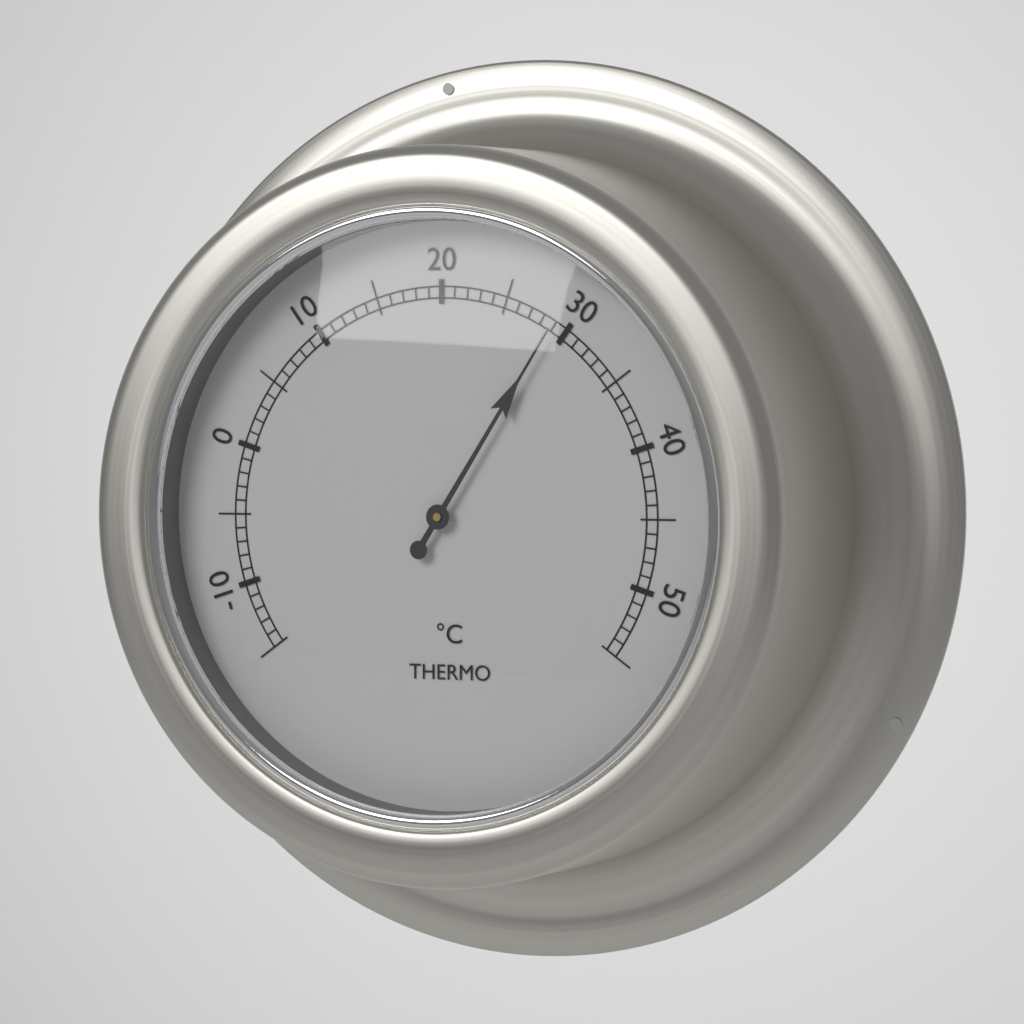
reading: 29 °C
